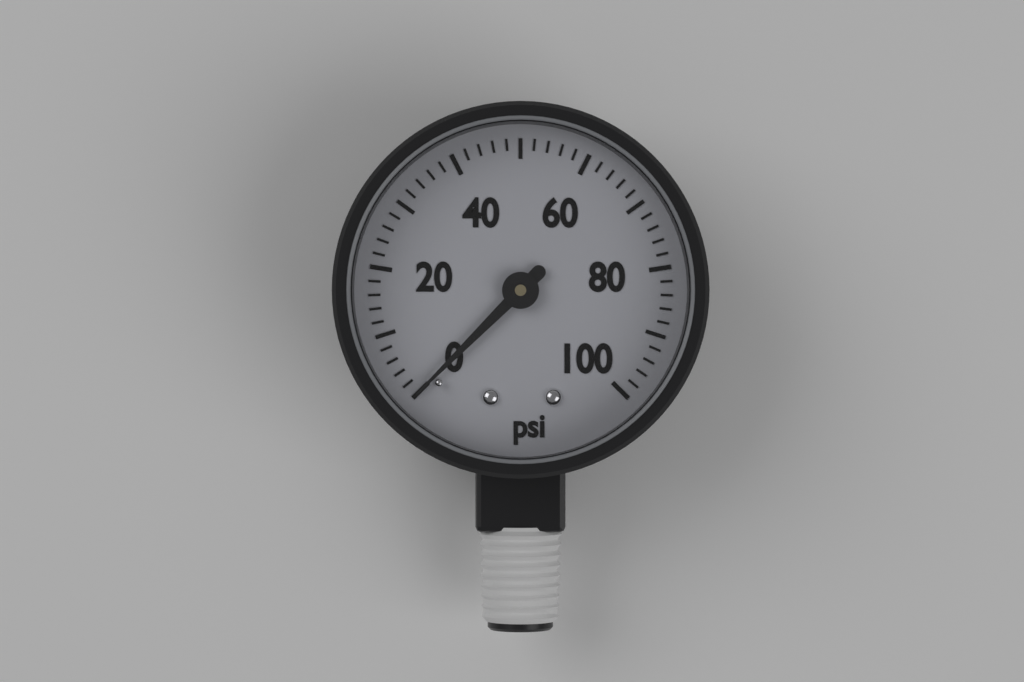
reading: 0 psi
